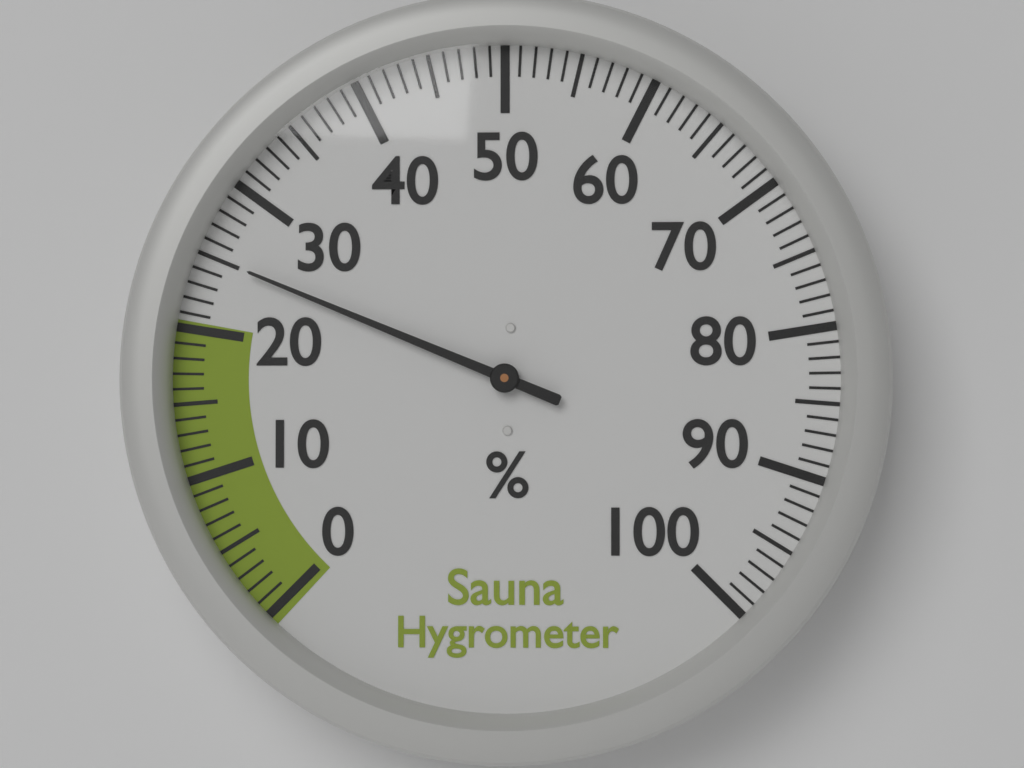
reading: 25 %
